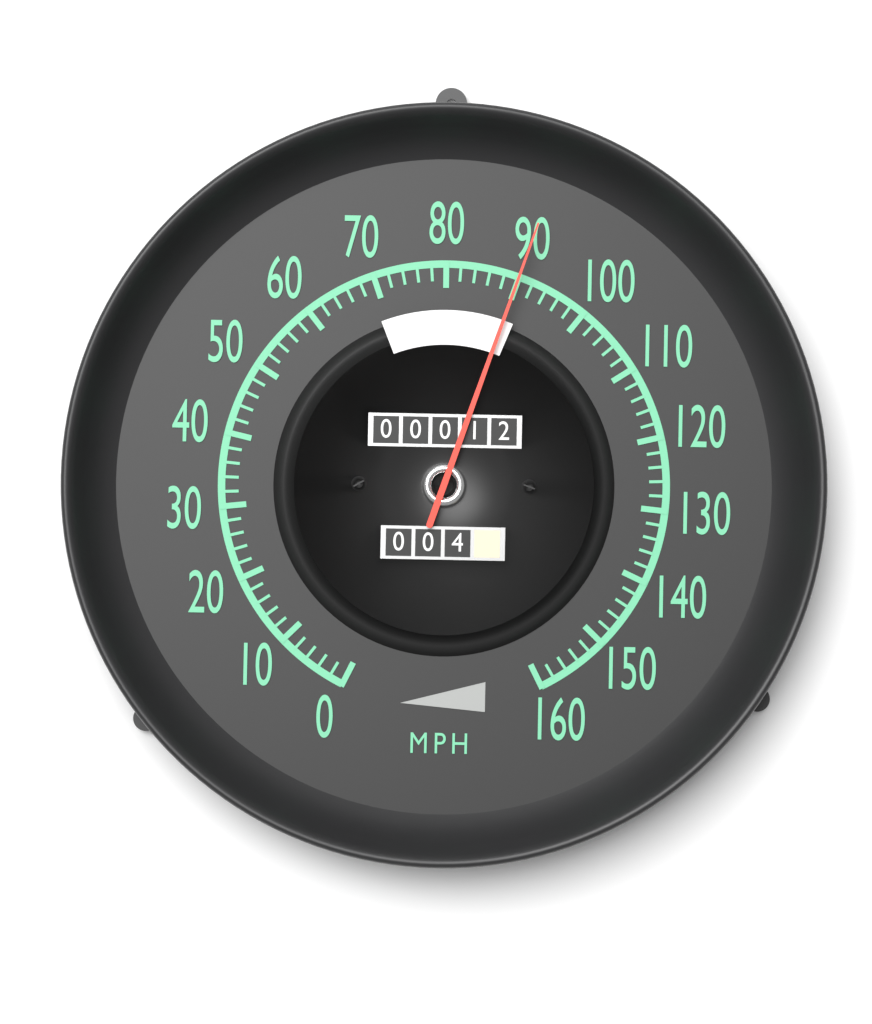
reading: 90 mph
